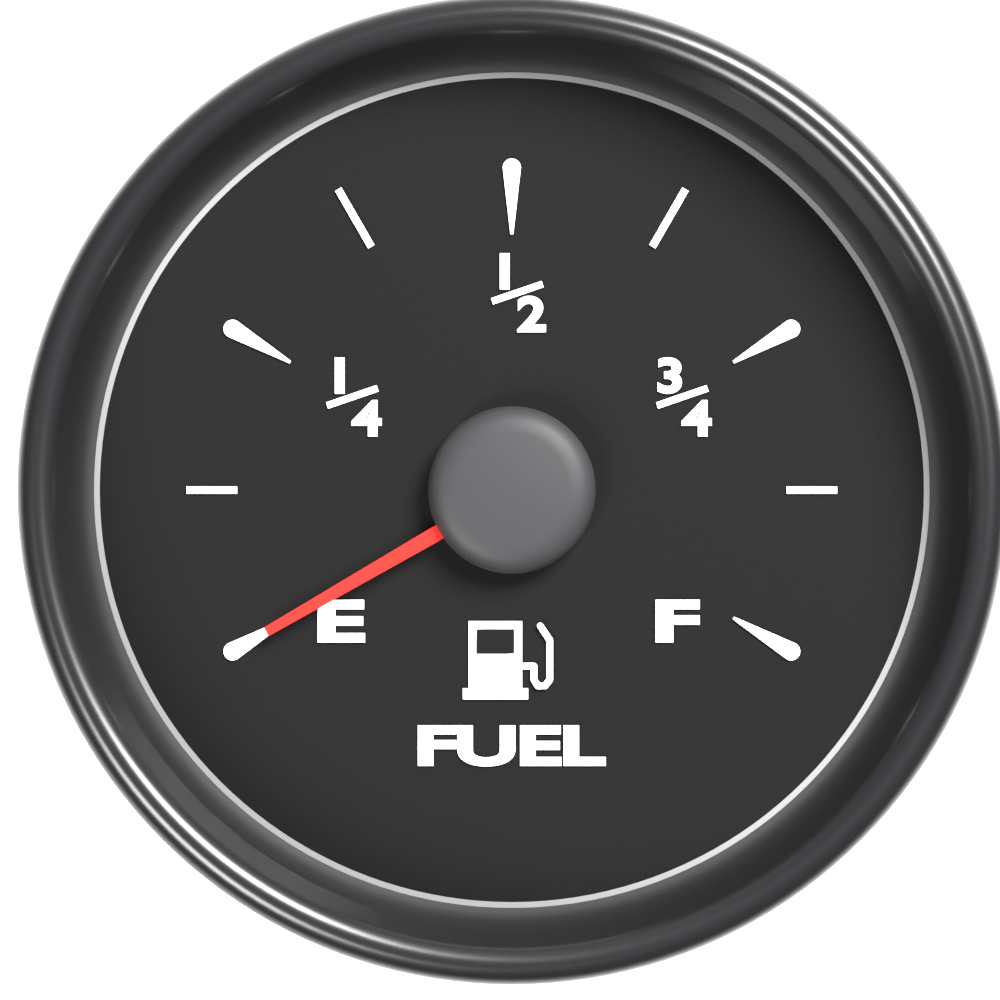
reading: 0.000 (no unit)
